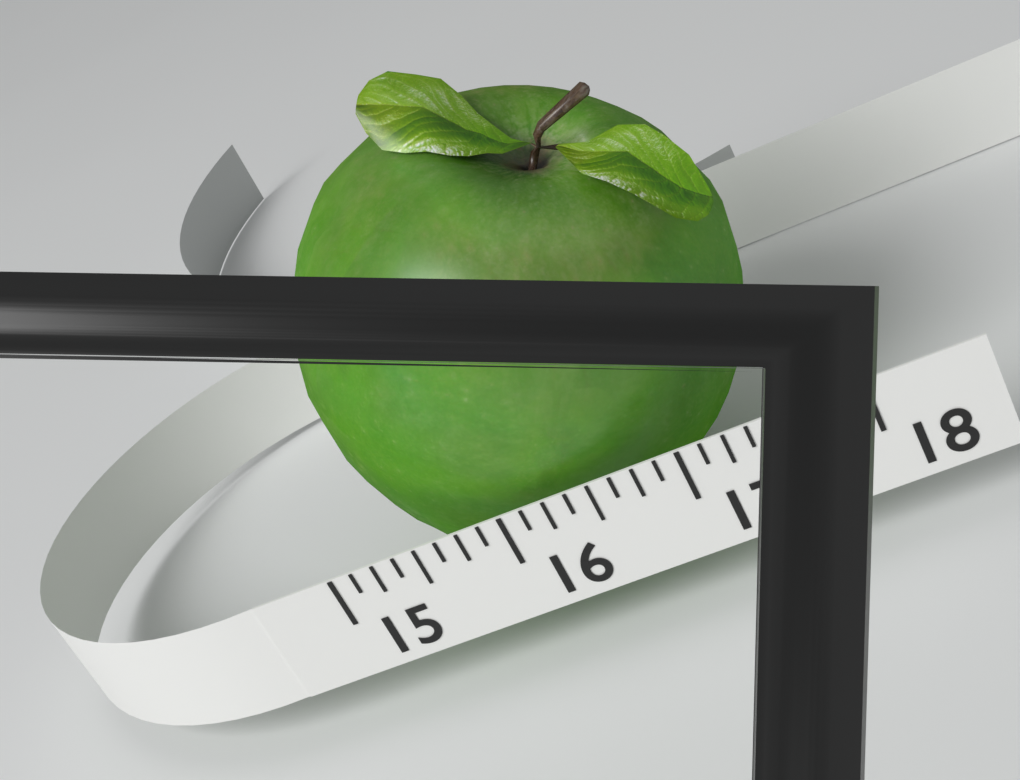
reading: 17.625 (no unit)
